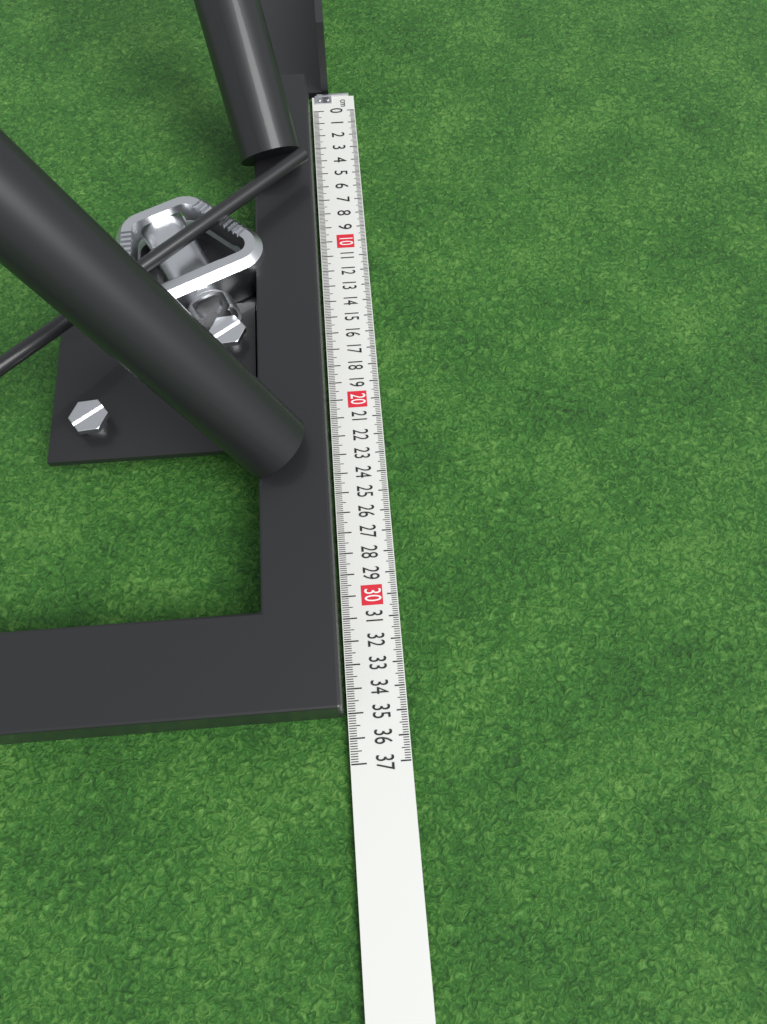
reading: 35.1 cm
